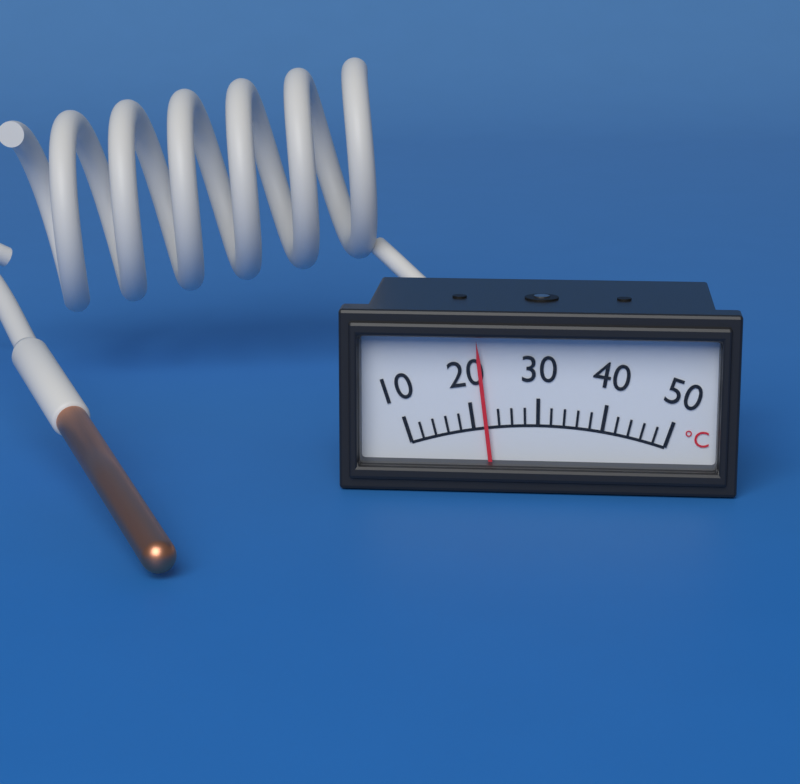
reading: 22 °C
